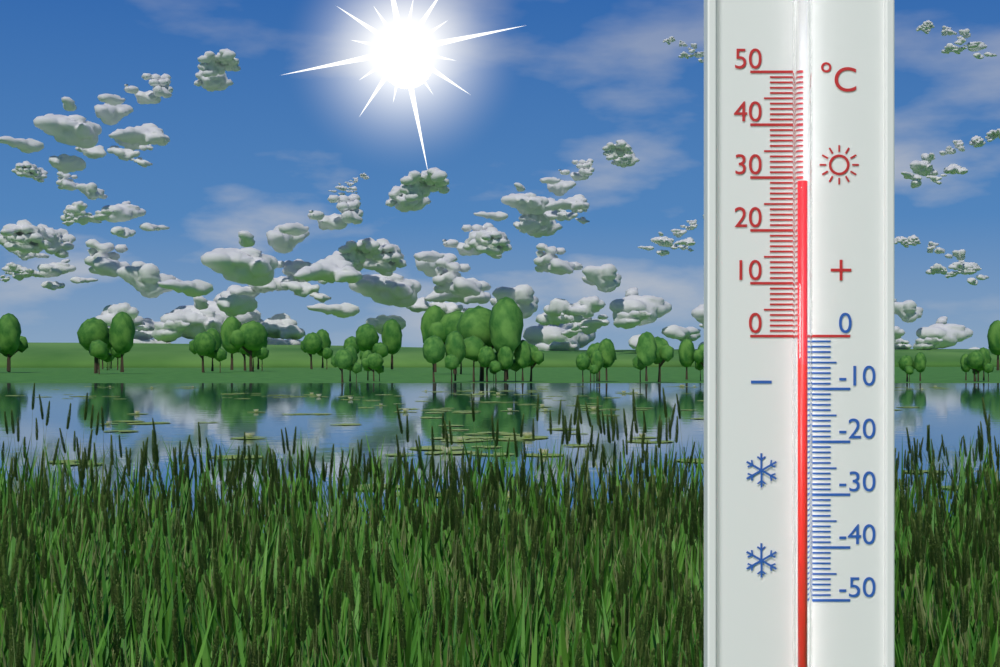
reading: 29 °C
